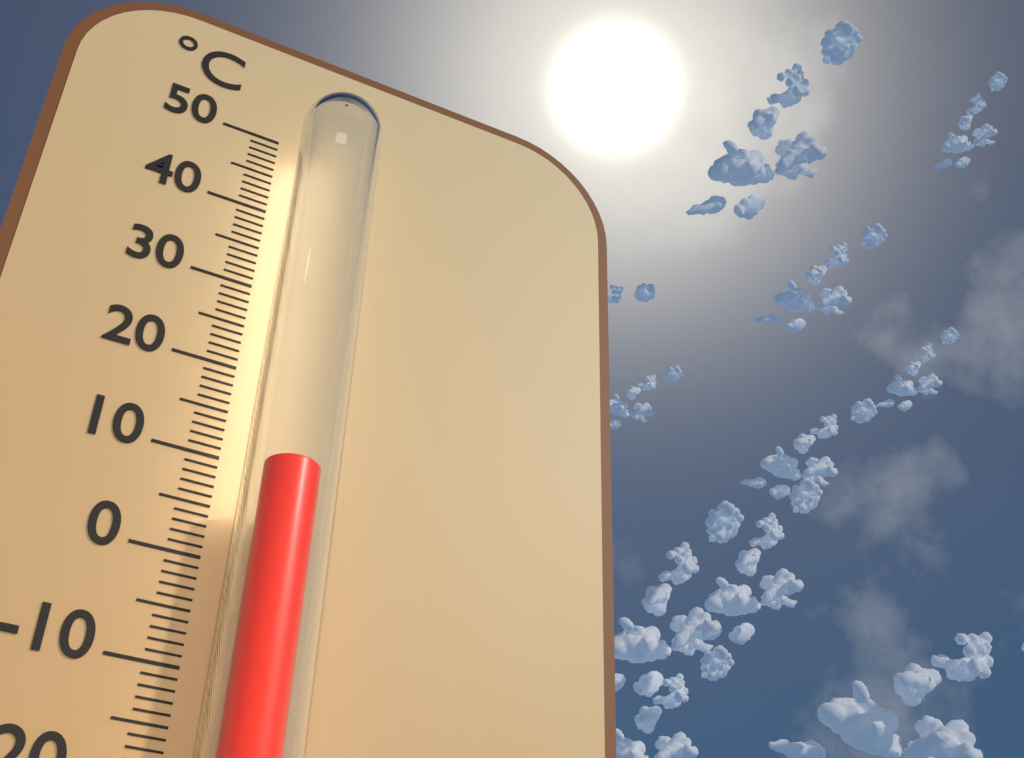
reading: 7 °C
